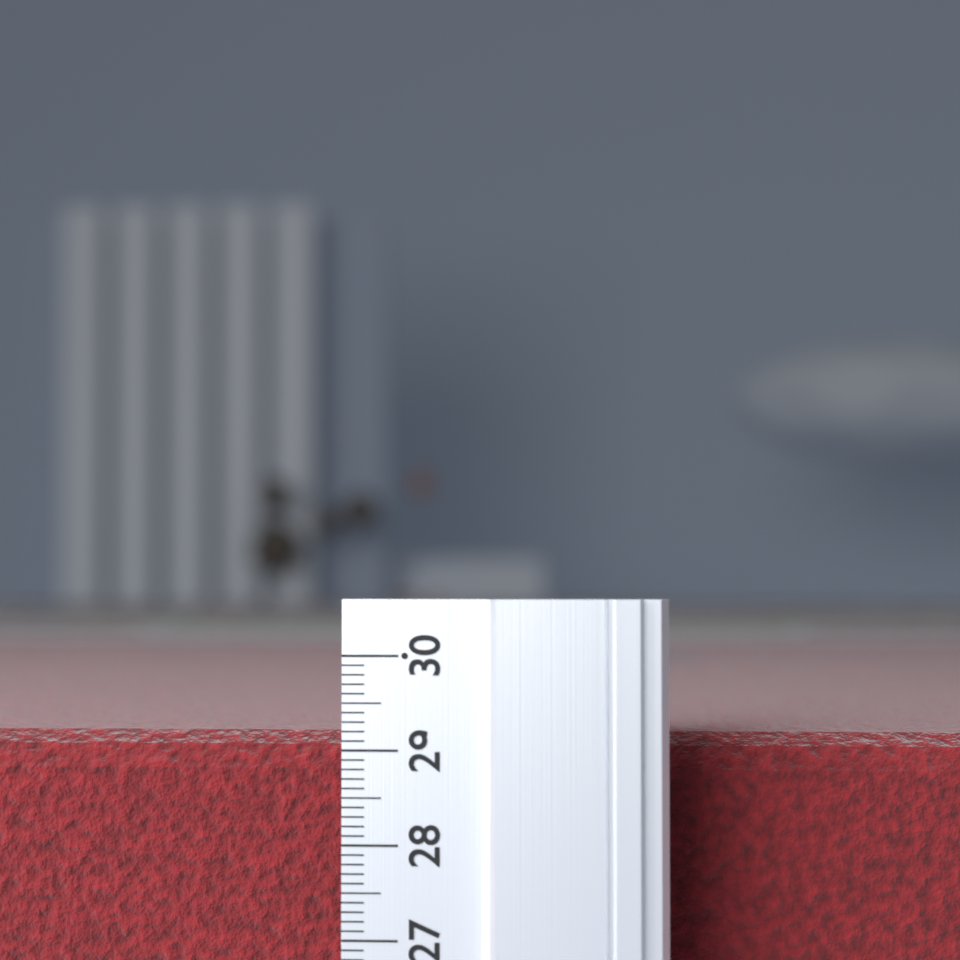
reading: 29.1 (no unit)
